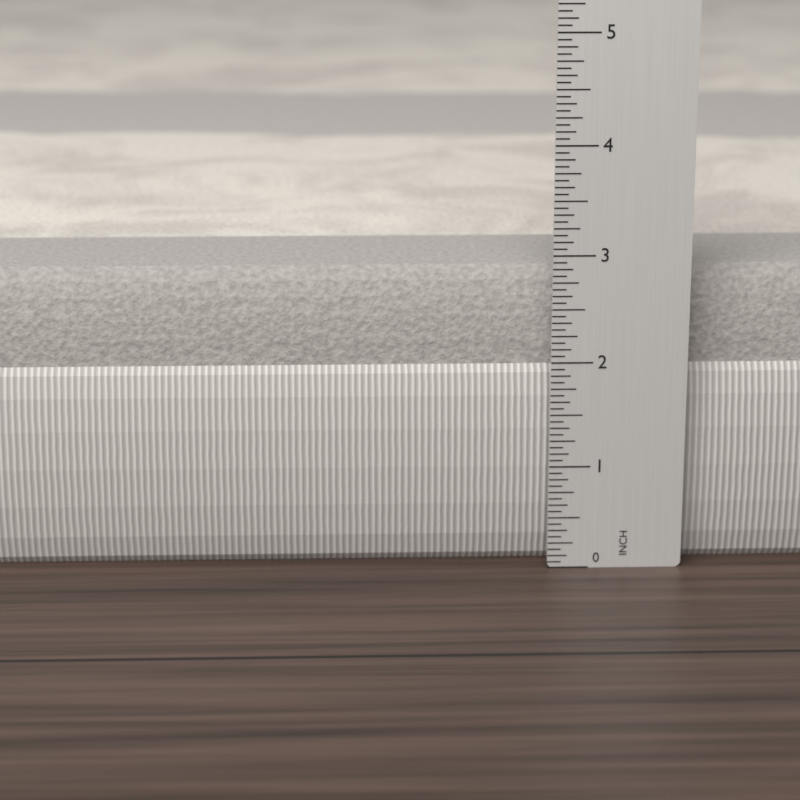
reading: 2.8125 in
